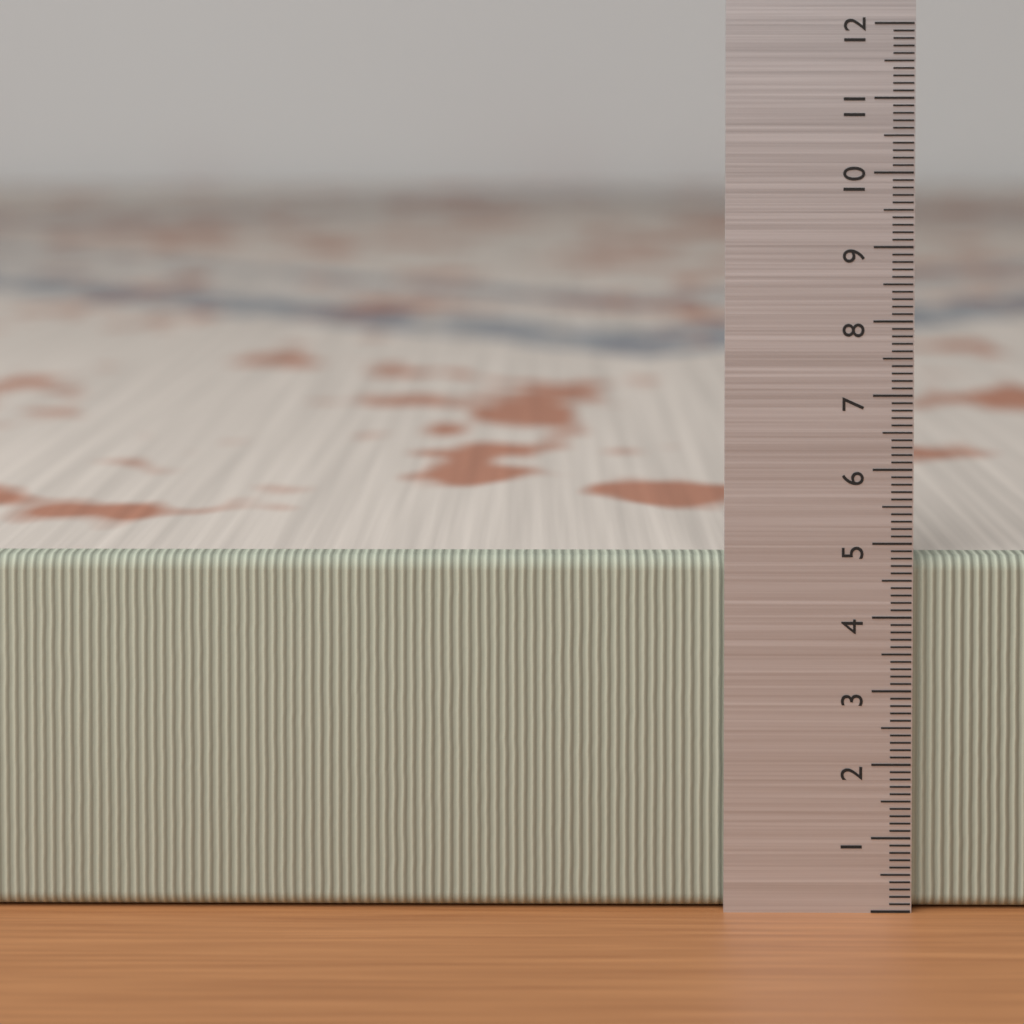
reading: 4.8 (no unit)
